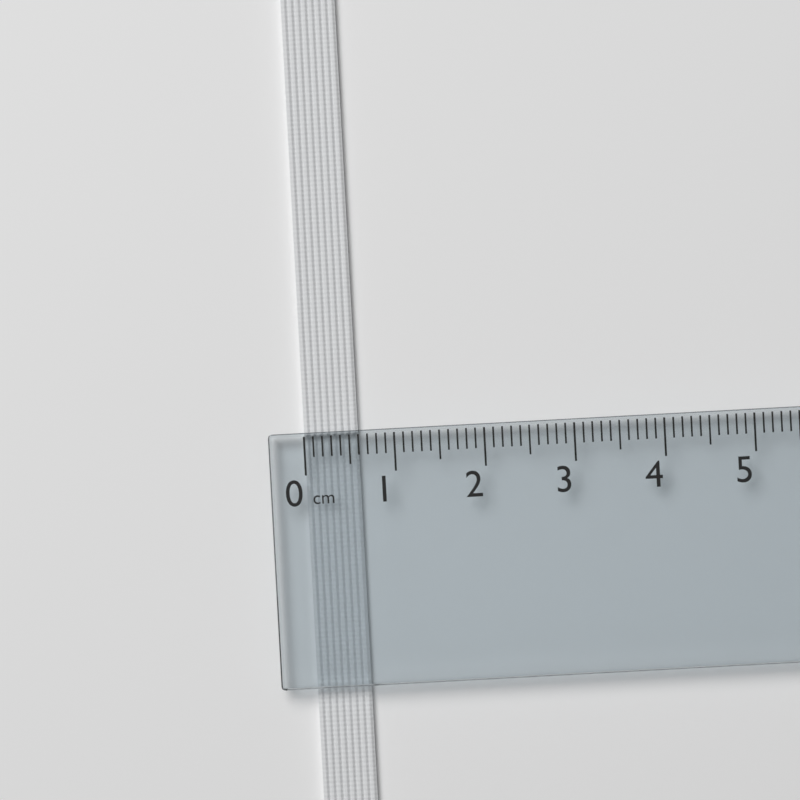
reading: 0.6 cm
